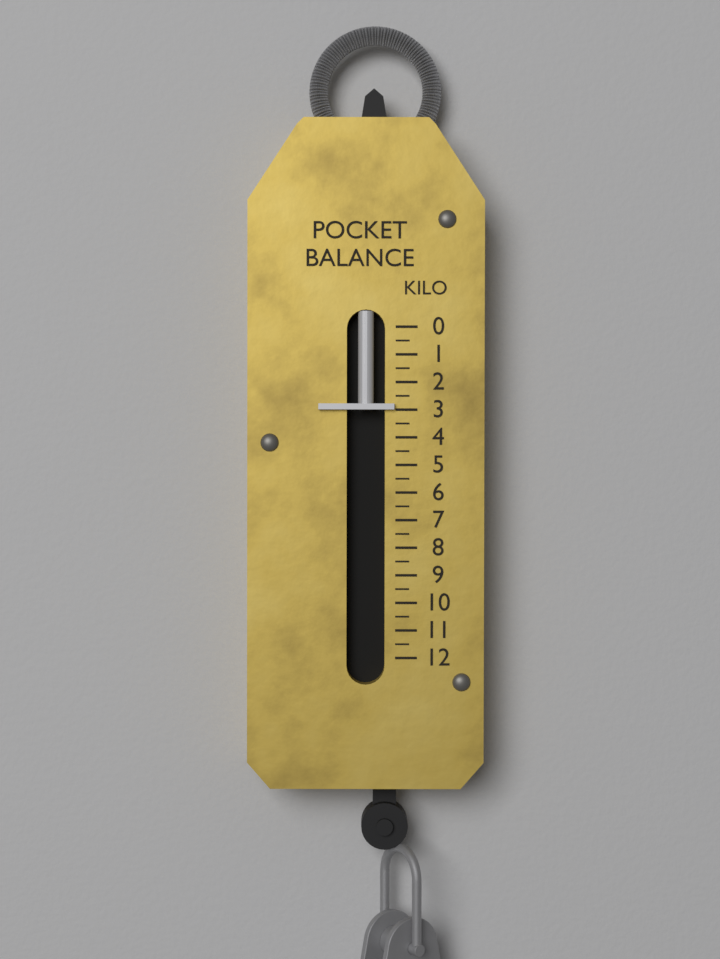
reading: 3.0 kg
